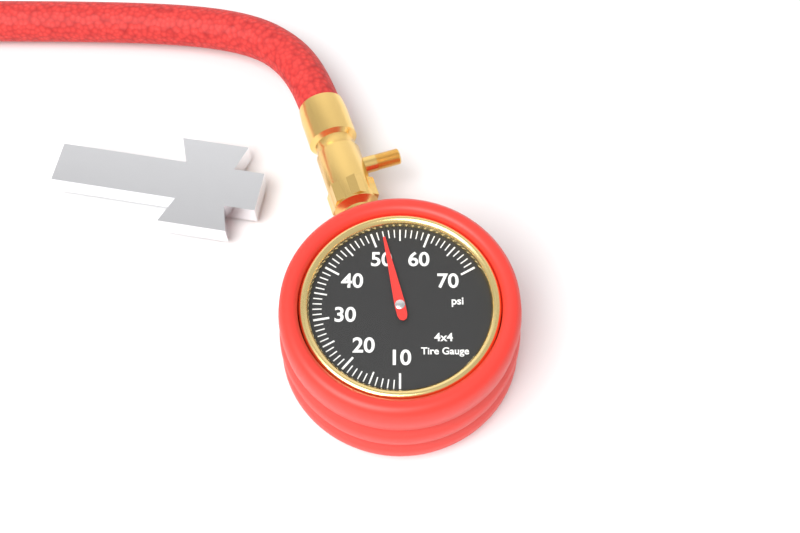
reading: 52 psi
